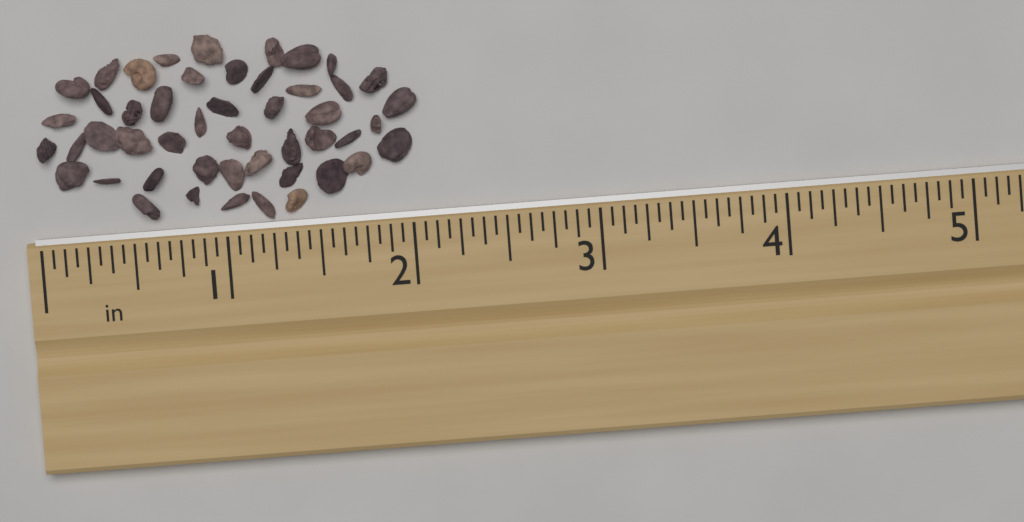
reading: 2.0625 in
